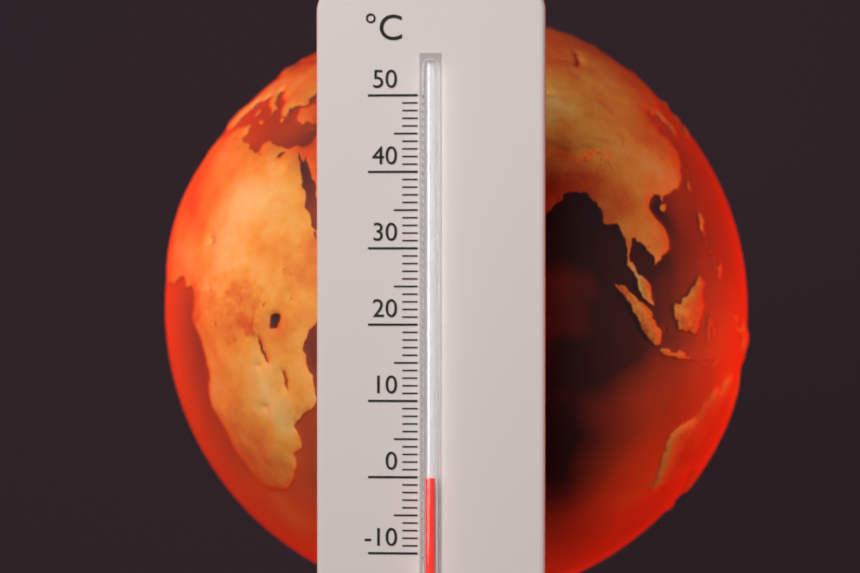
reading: 0 °C
